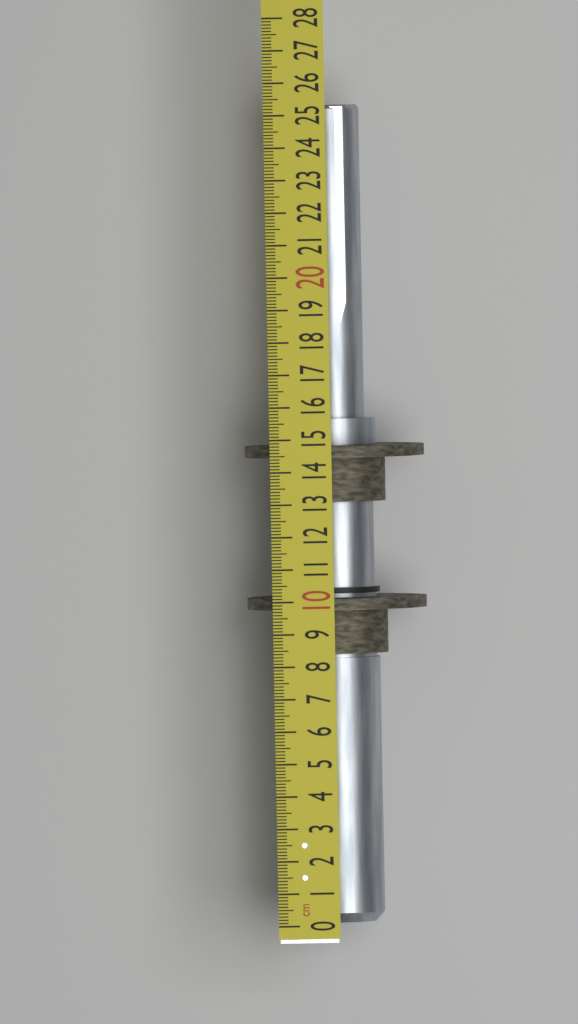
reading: 25.3 cm
